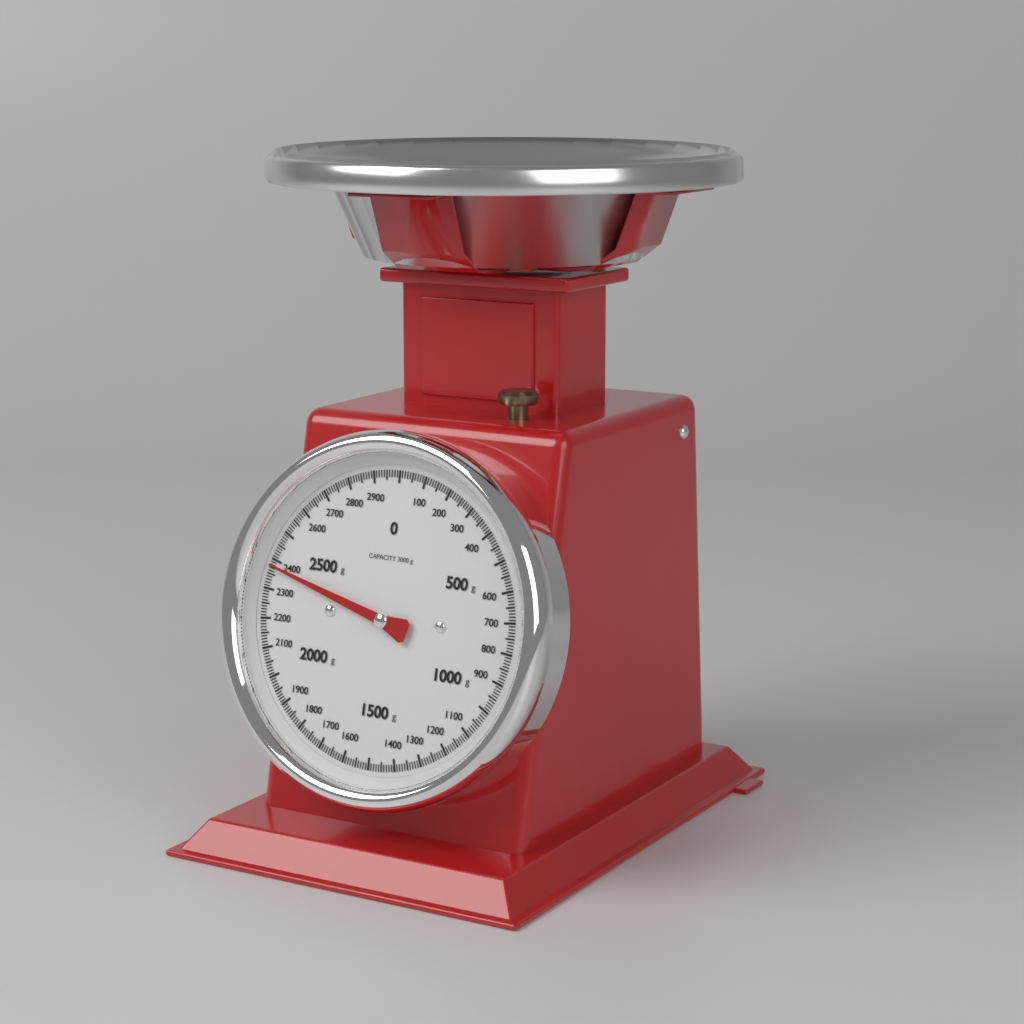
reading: 2380 g
